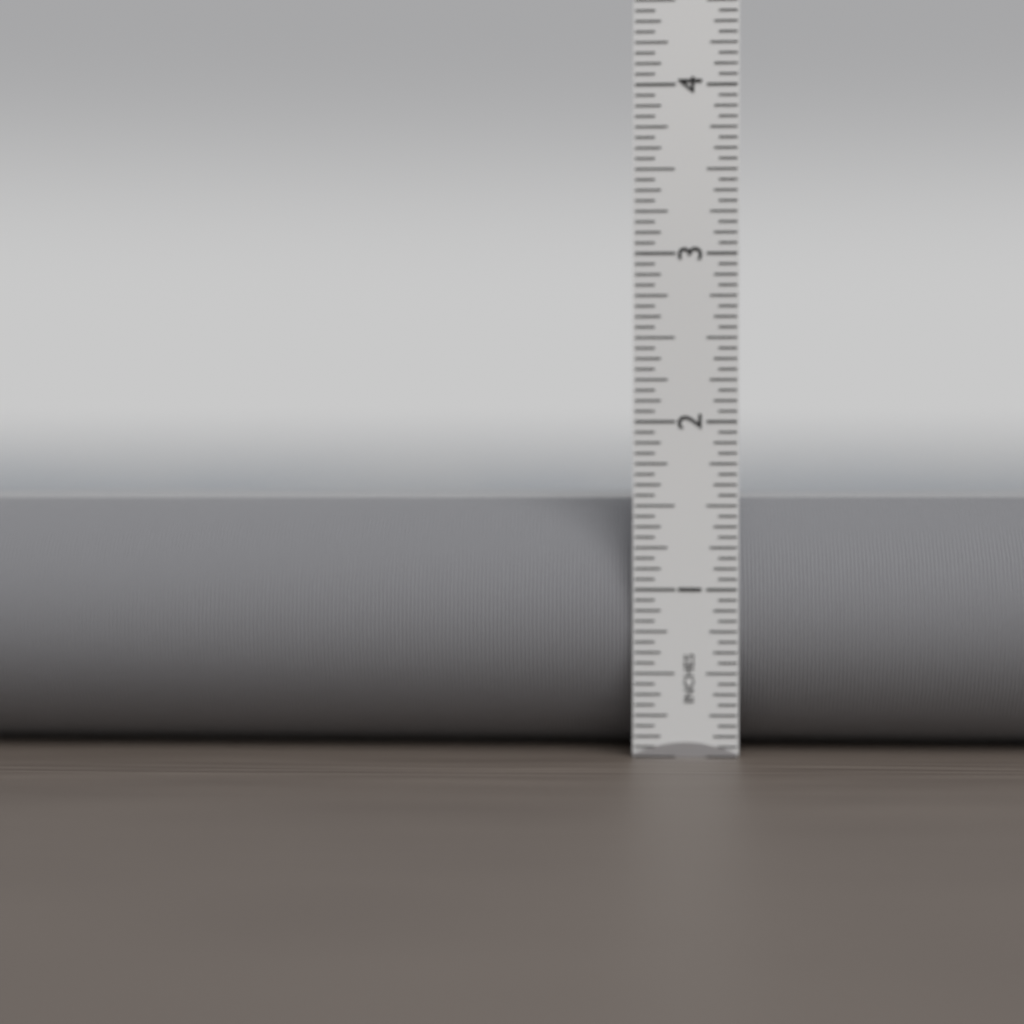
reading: 1.5625 in
